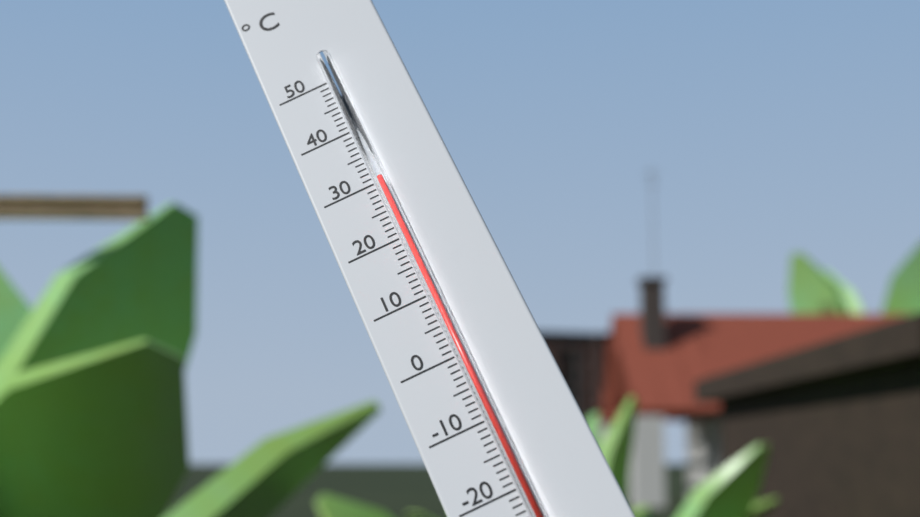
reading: 30 °C
